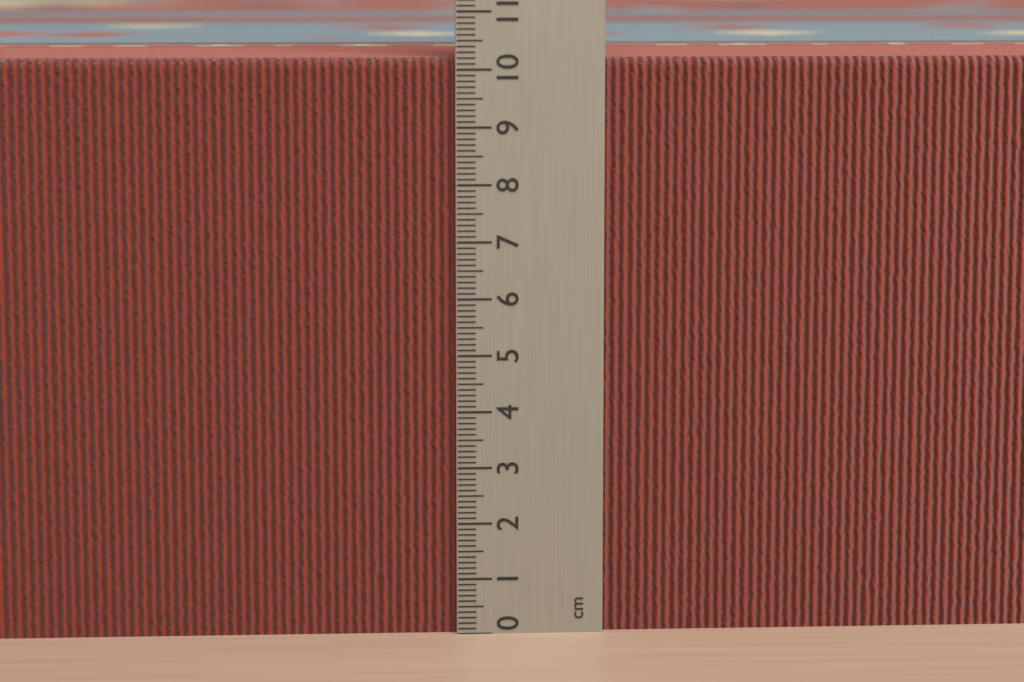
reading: 10.2 cm
